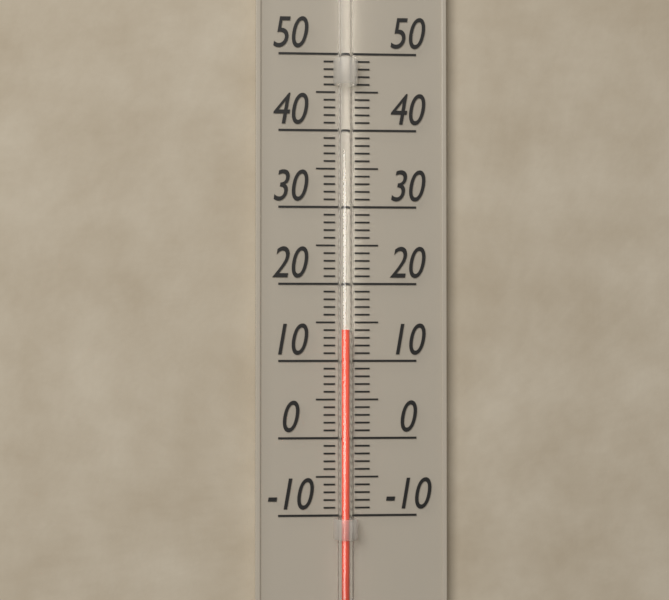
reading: 14 (no unit)
